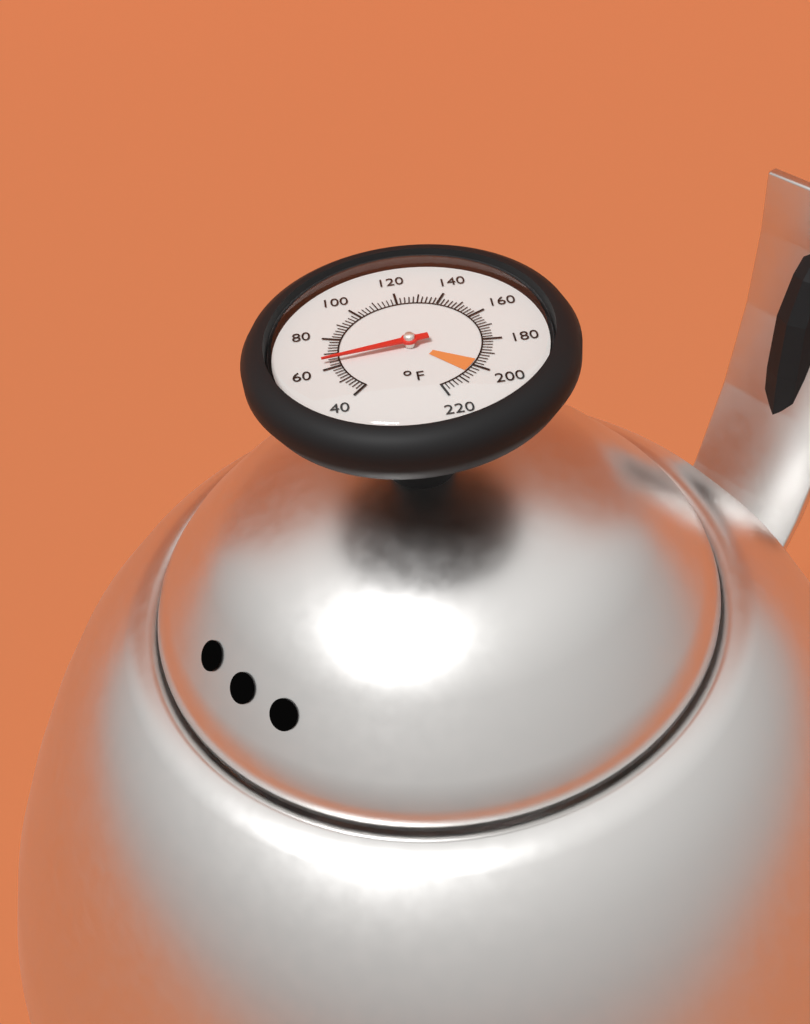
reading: 64 °F
